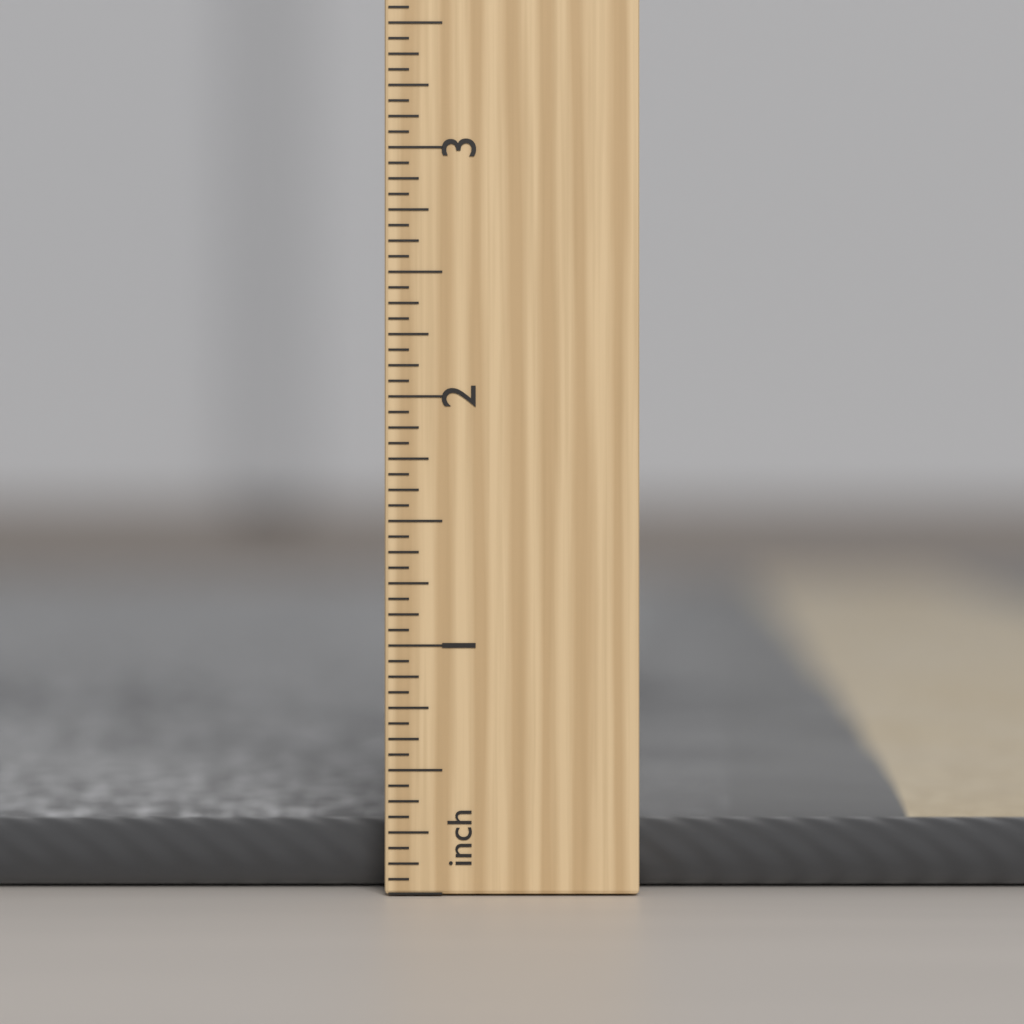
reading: 0.4000 in
